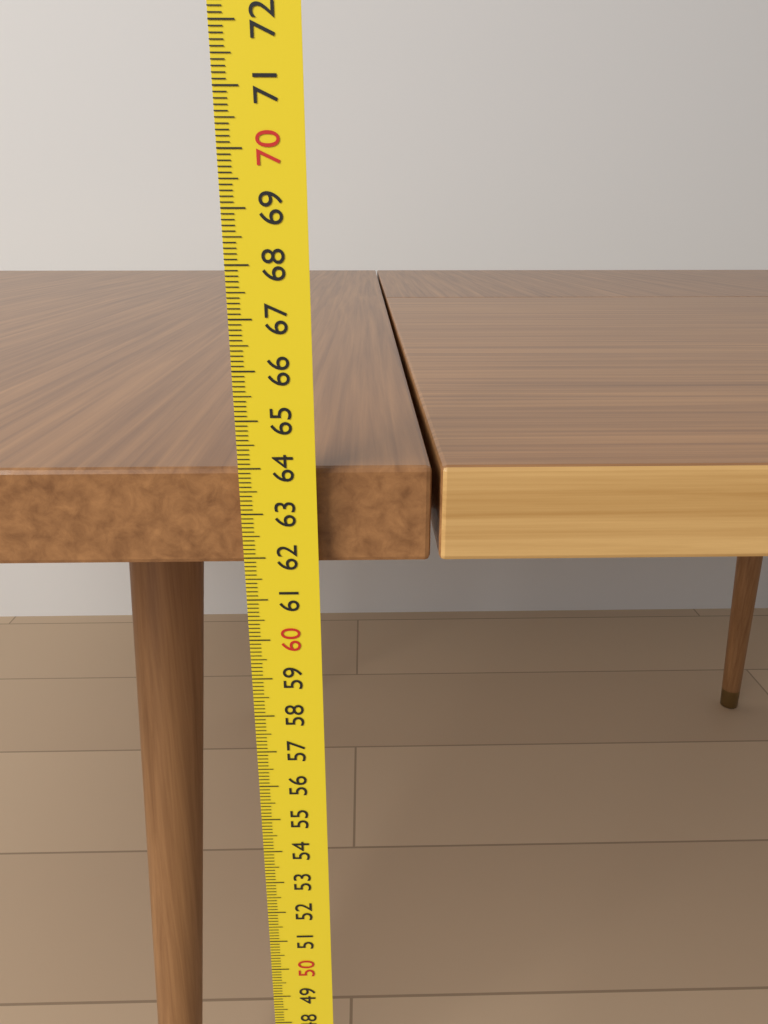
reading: 63.9 cm
